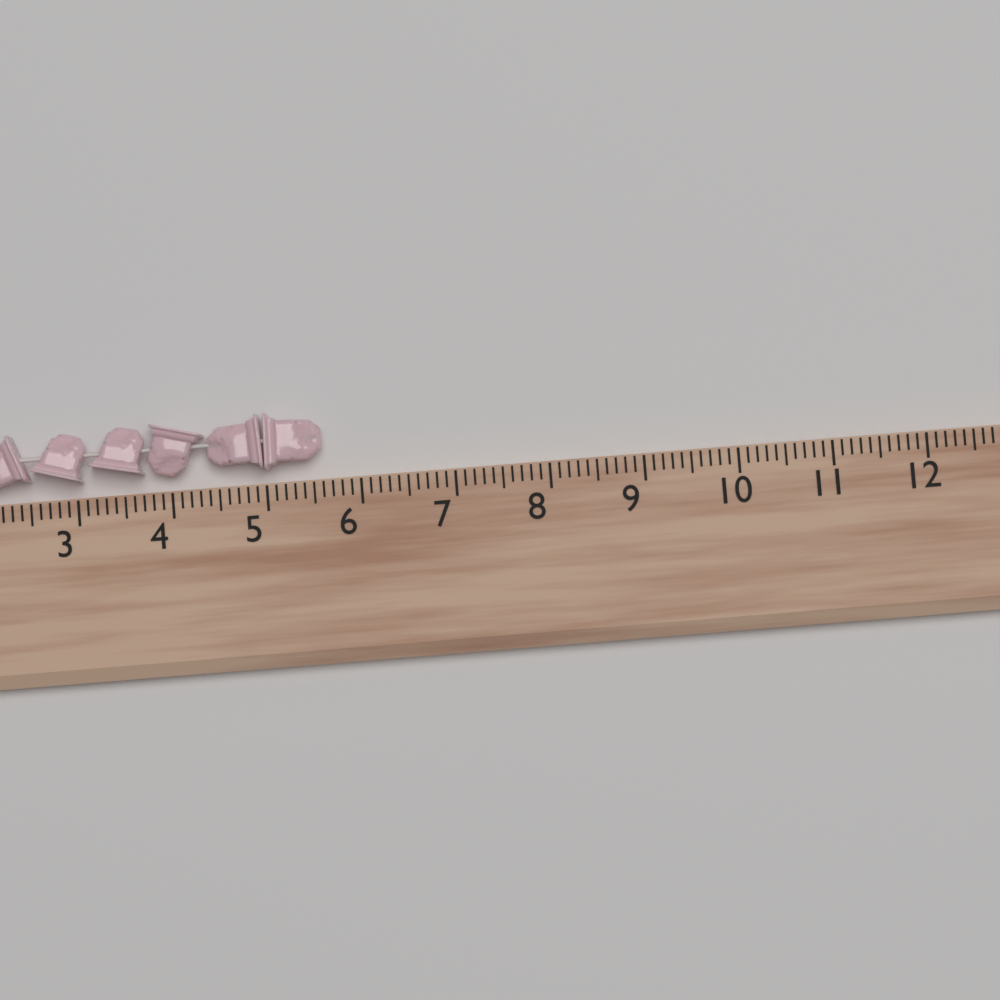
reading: 5.6 (no unit)
